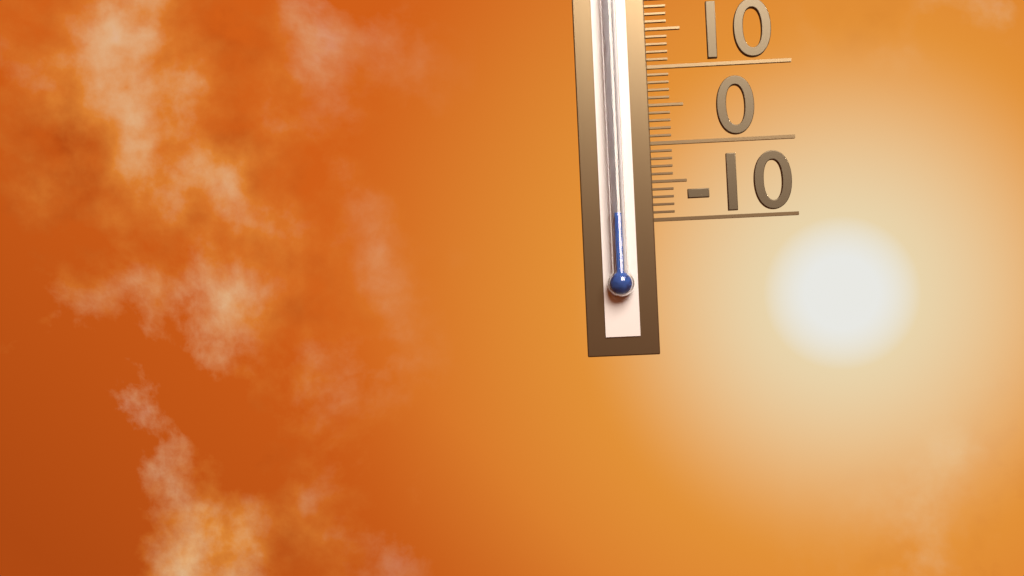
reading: -9 (no unit)
